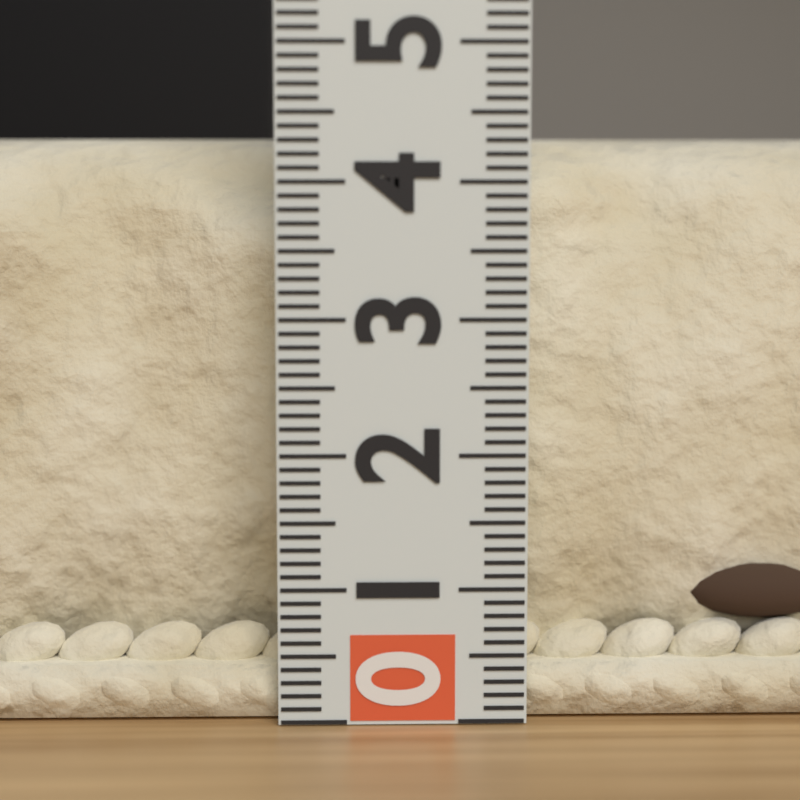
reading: 4.4 (no unit)
